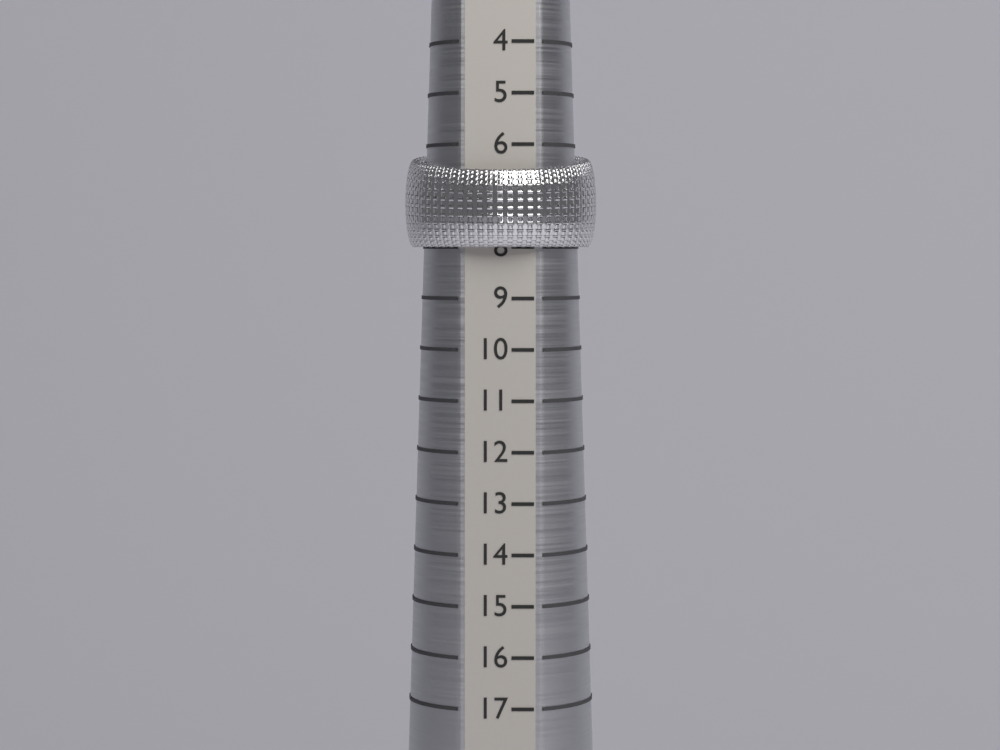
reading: 8 (no unit)
